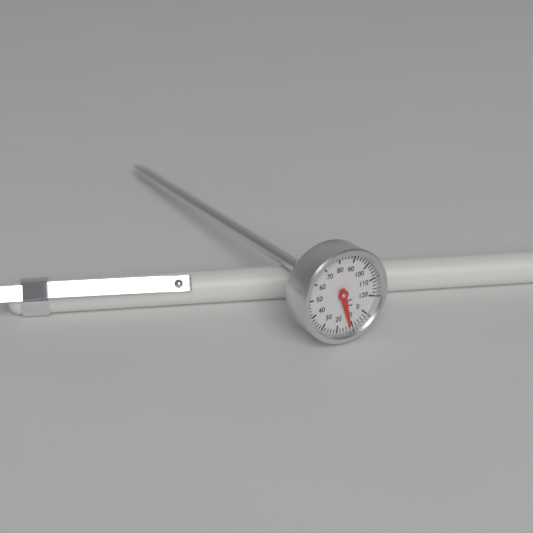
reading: 12 °C
